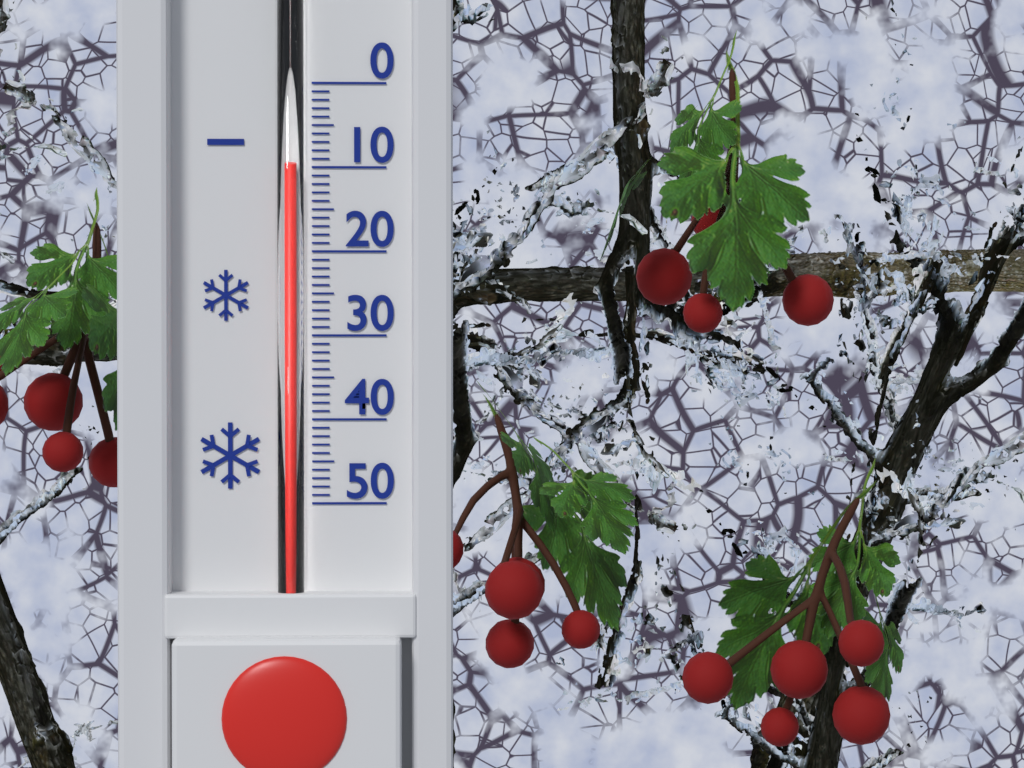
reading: 10 (no unit)
